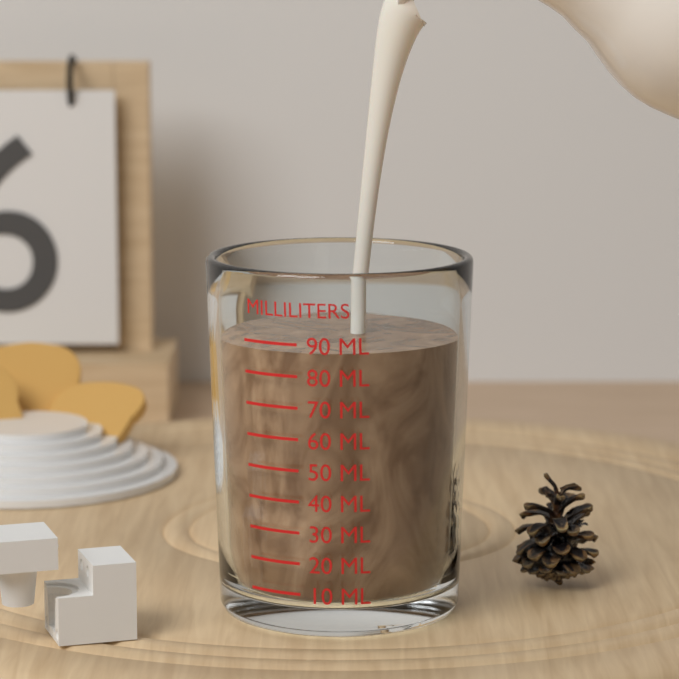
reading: 87 ml
